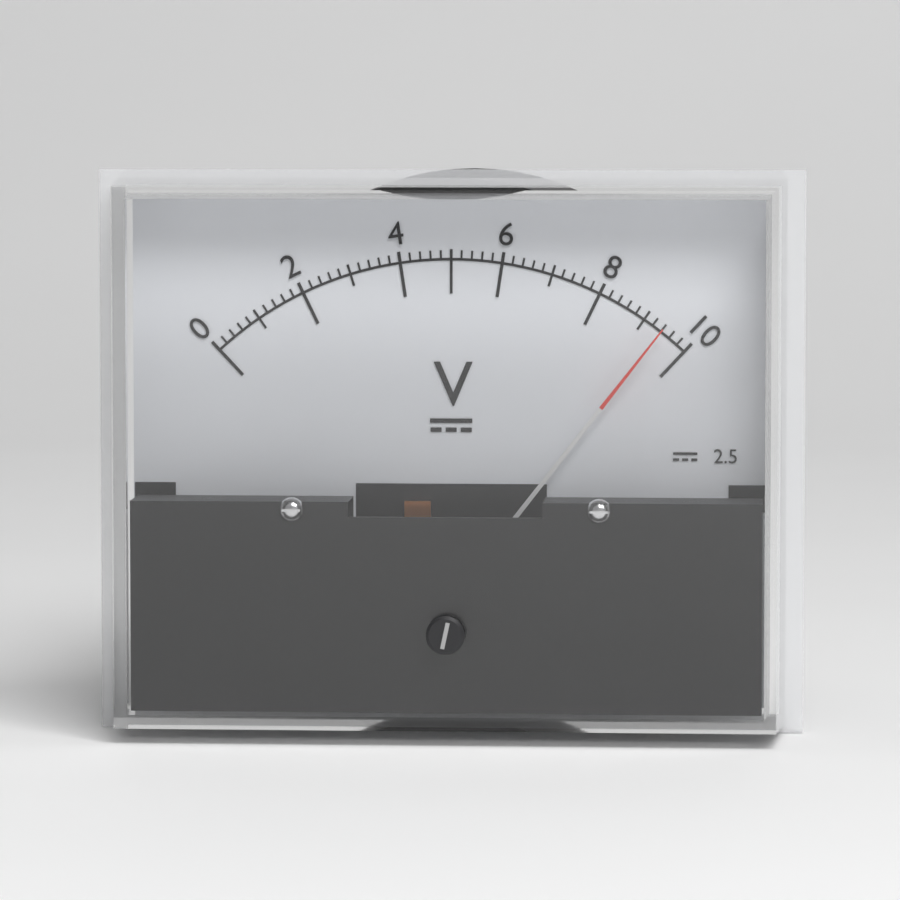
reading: 9.4 V
